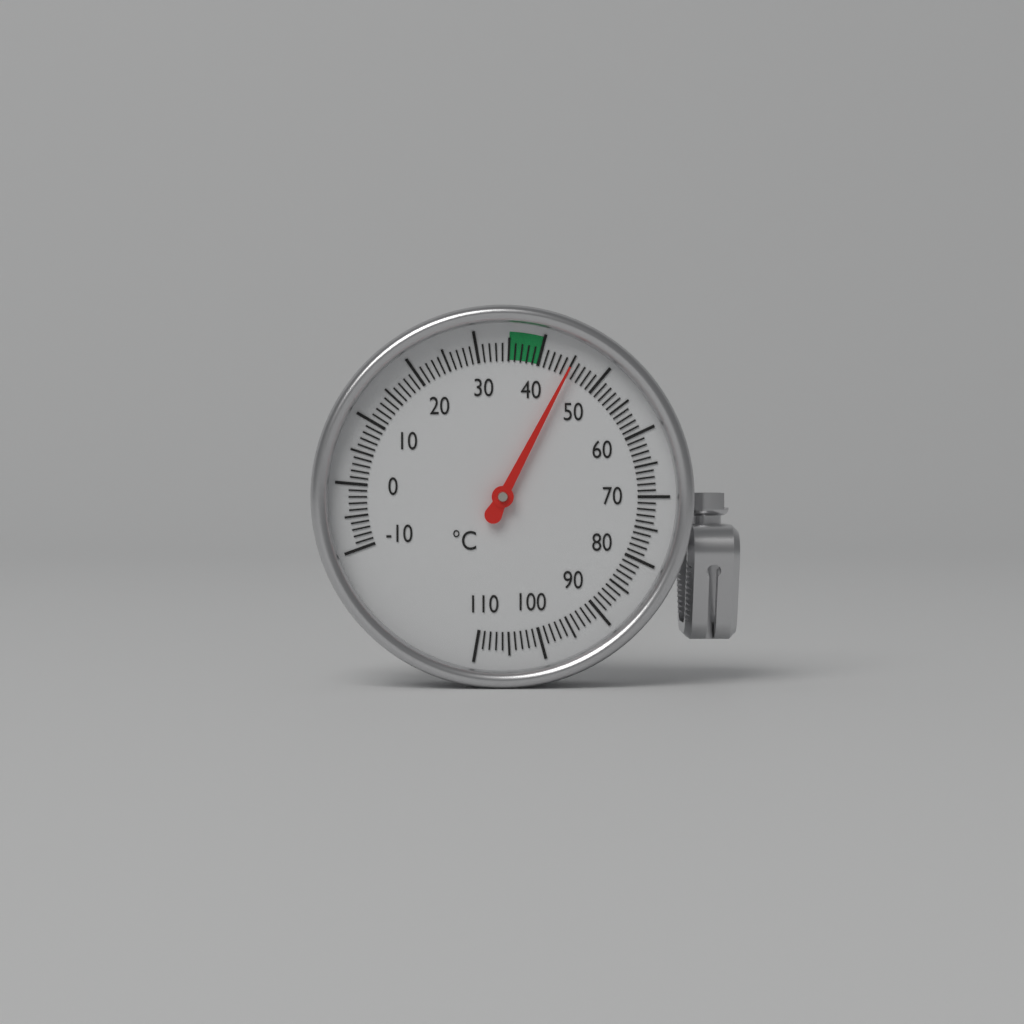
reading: 45 °C
